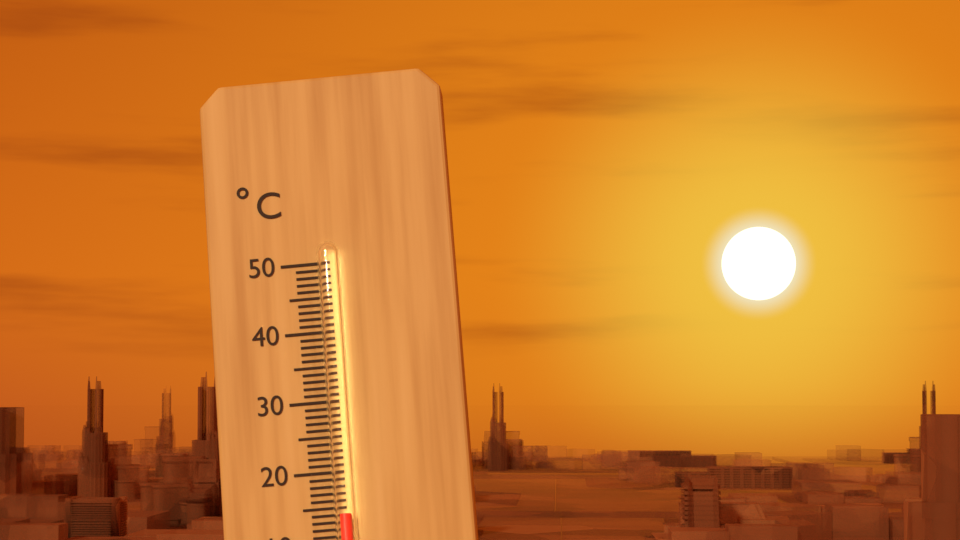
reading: 14 °C
